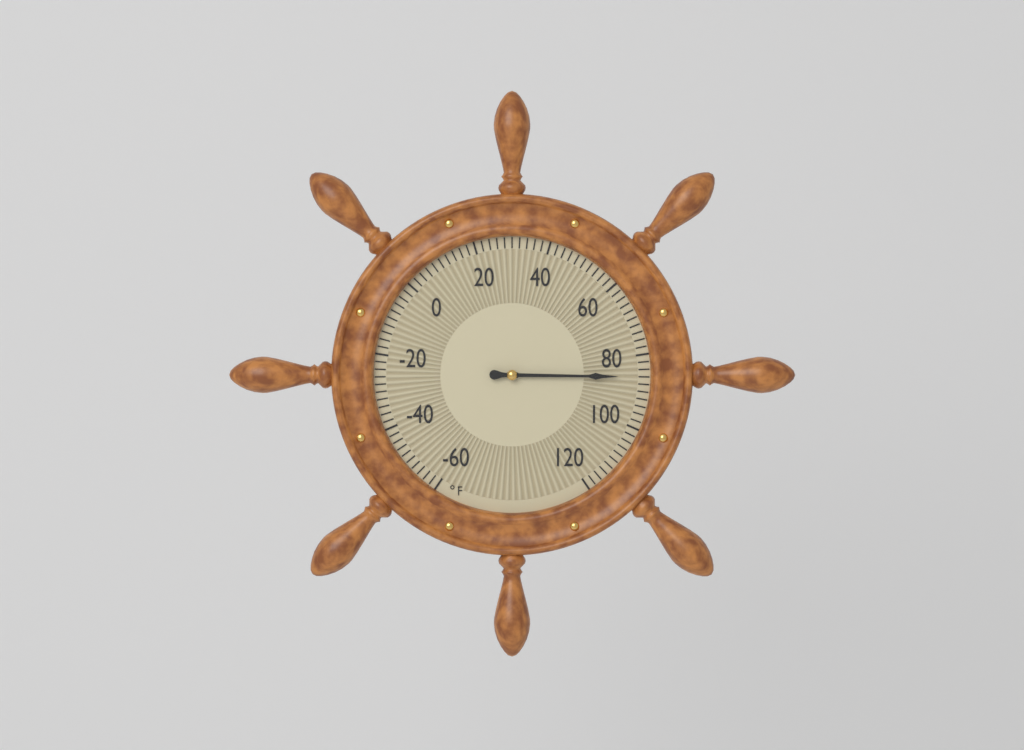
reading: 86 °F
